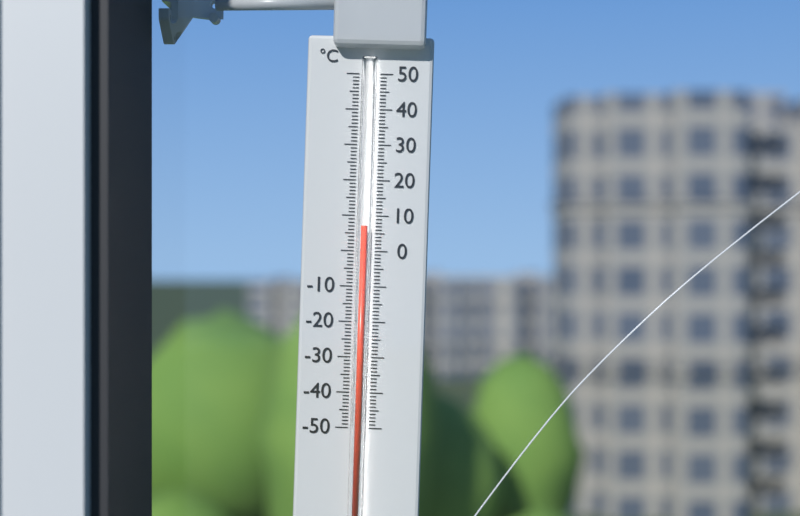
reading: 7 °C
